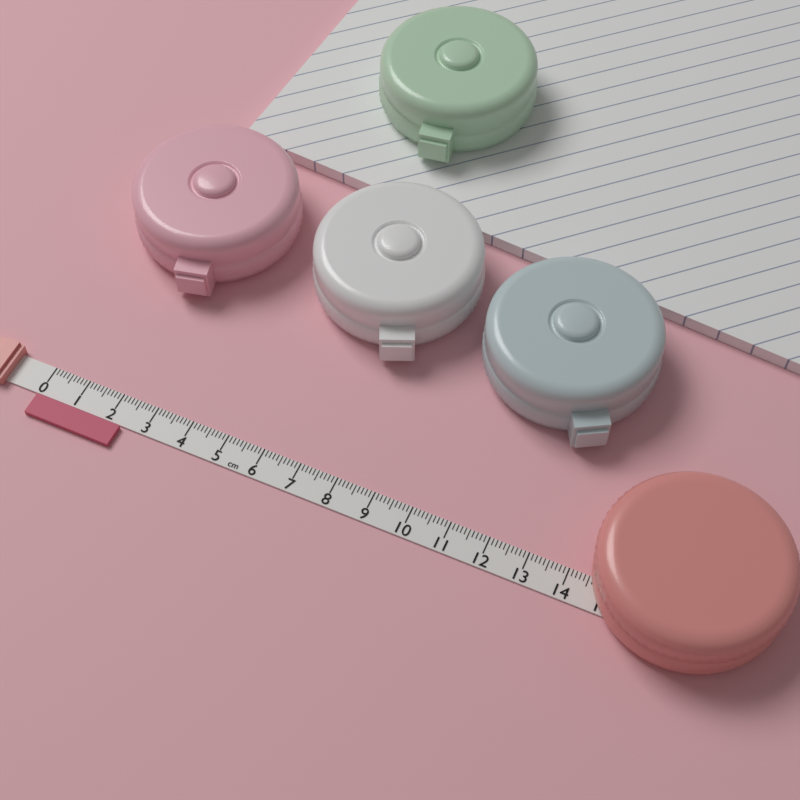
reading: 2.4 cm
